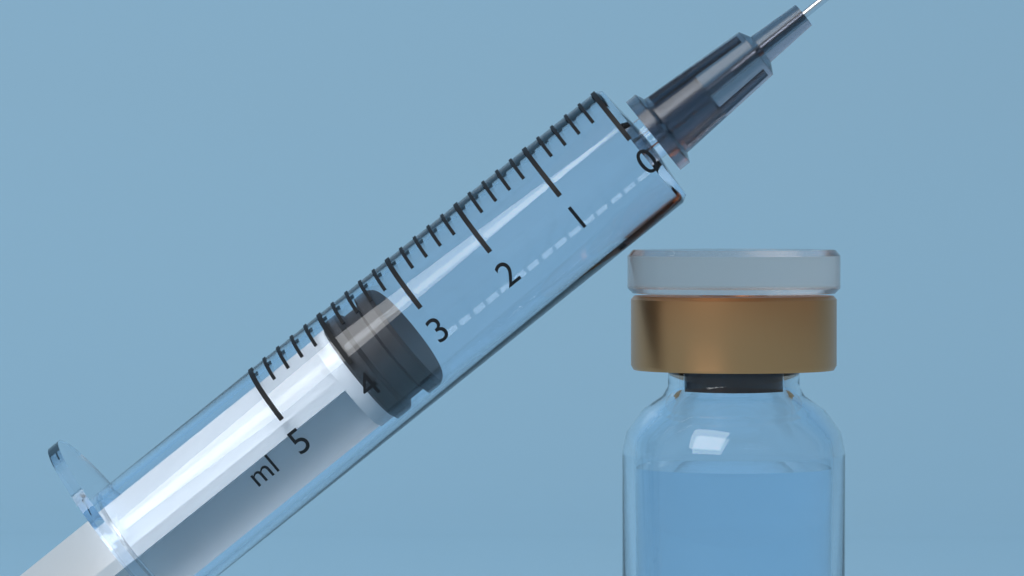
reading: 3.4 ml
